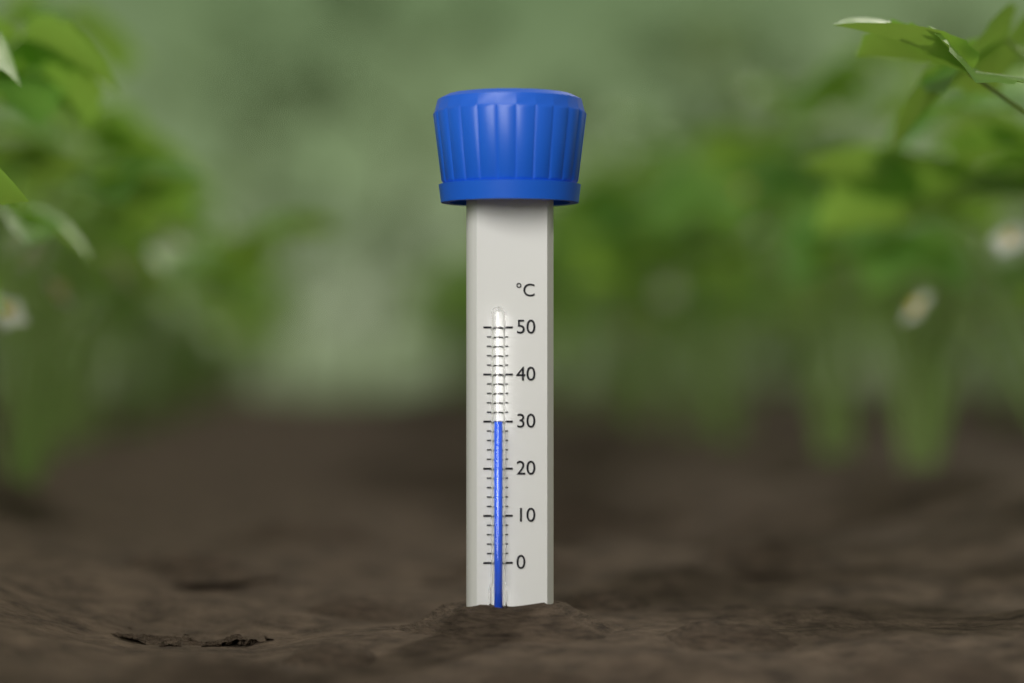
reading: 30 °C
